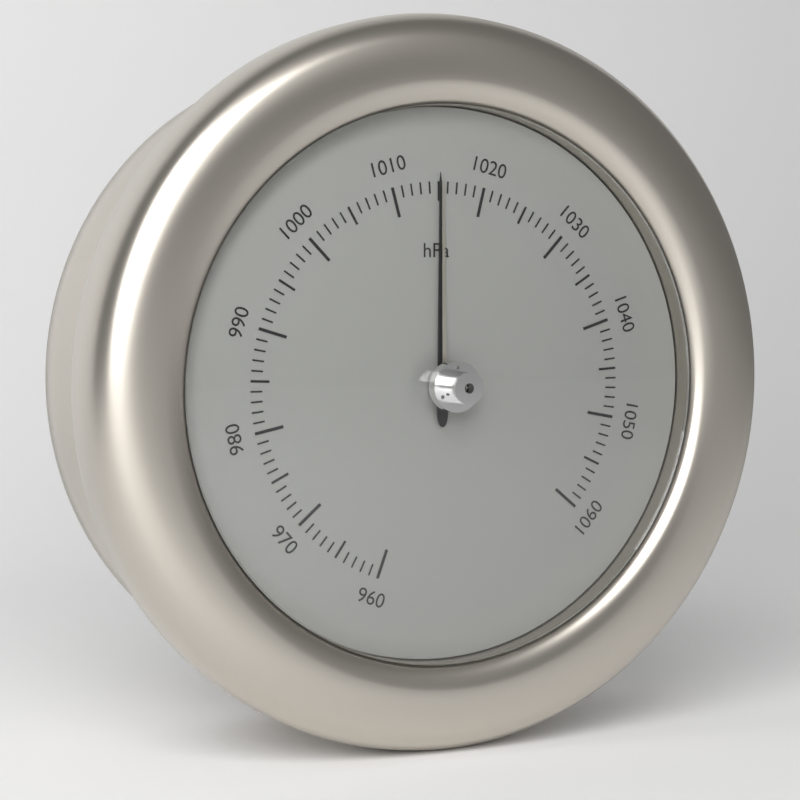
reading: 1015 hPa
